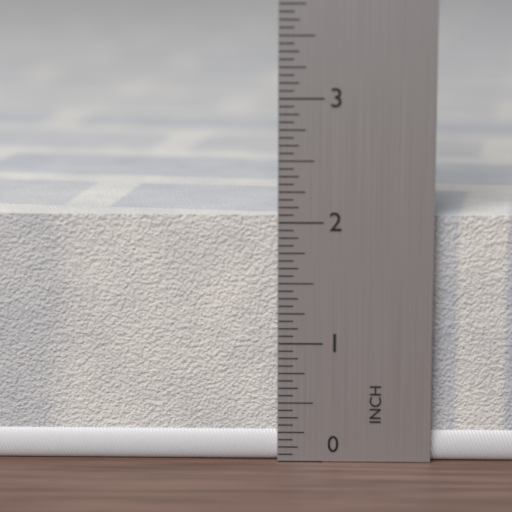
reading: 2.0625 in
